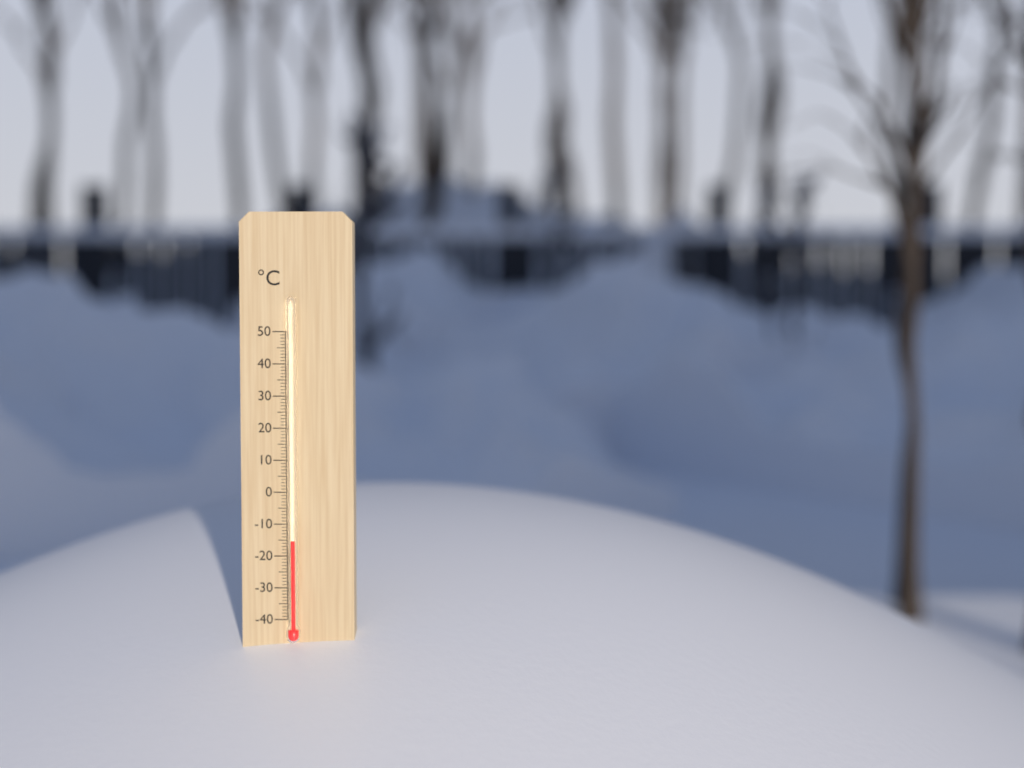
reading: -15 °C
